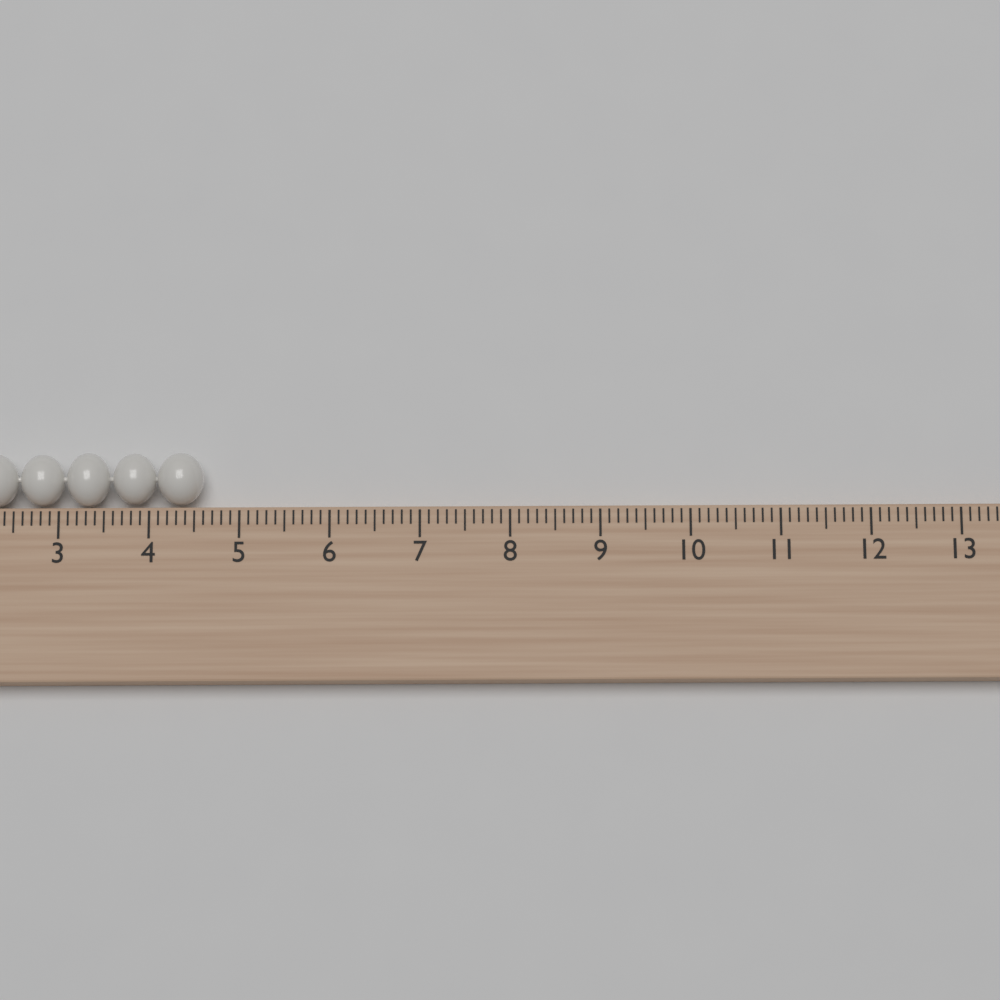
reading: 4.6 cm
